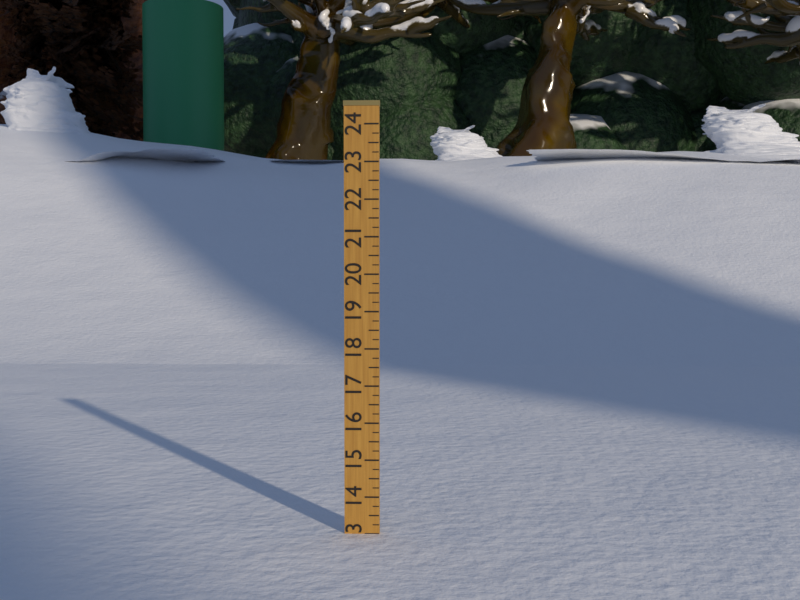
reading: 13.00 (no unit)
